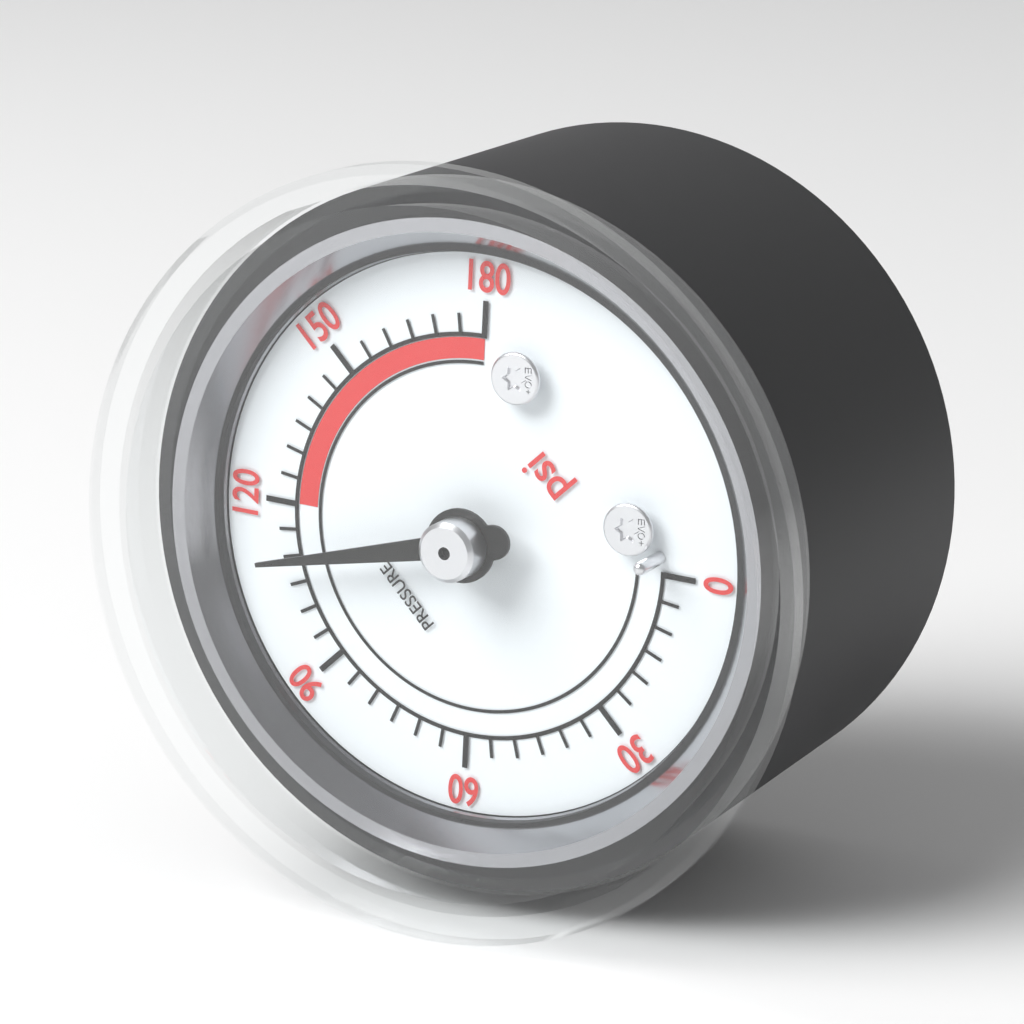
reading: 110 psi
